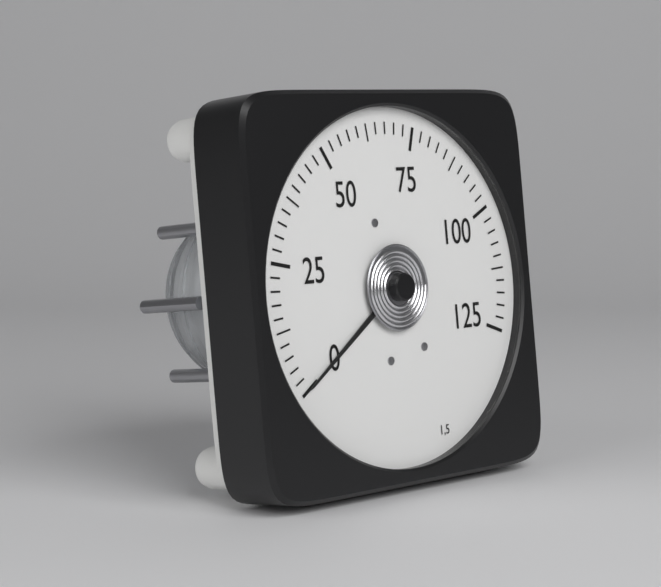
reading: 0.0 (no unit)
